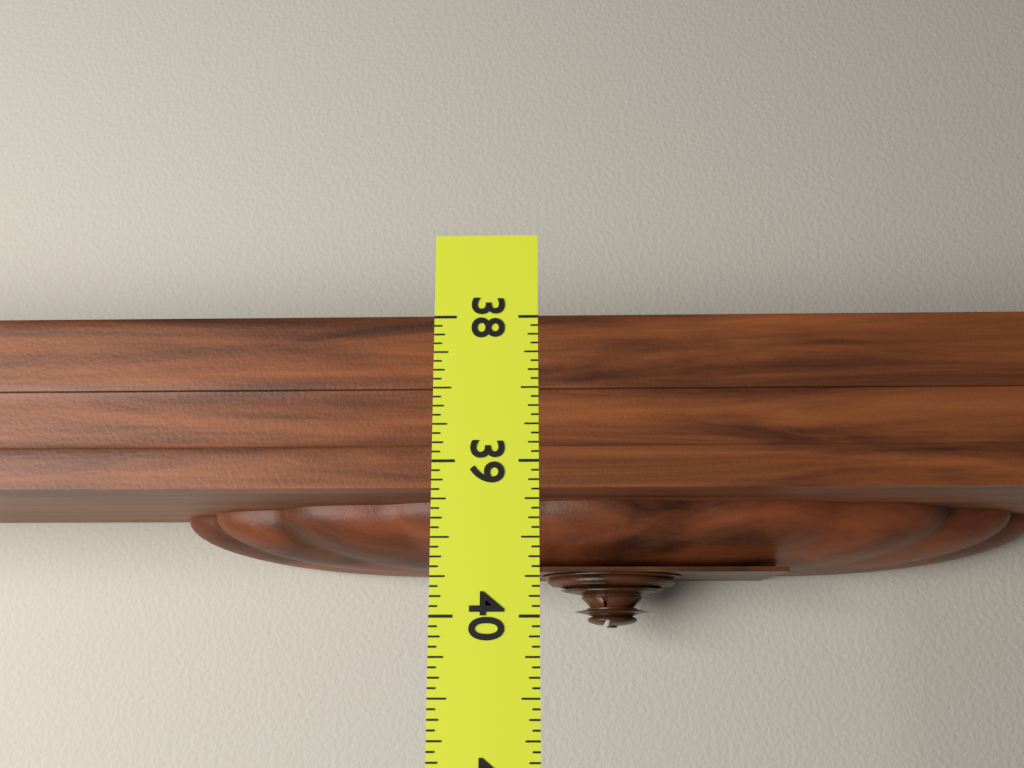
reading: 39.8750 (no unit)
